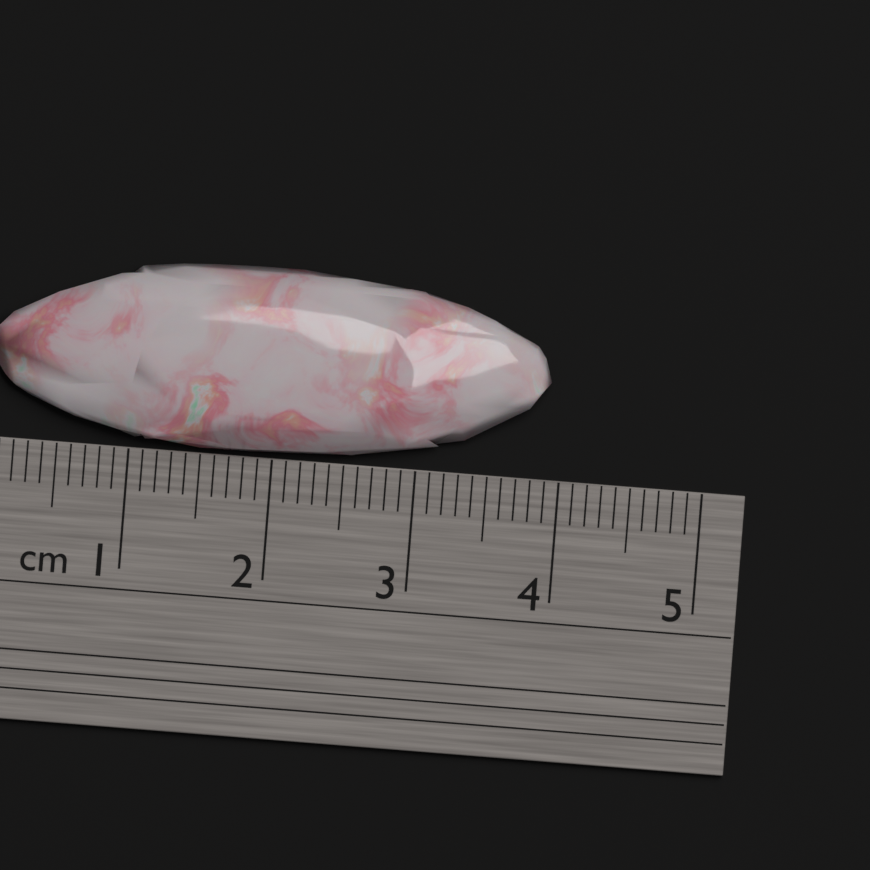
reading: 3.9 cm
